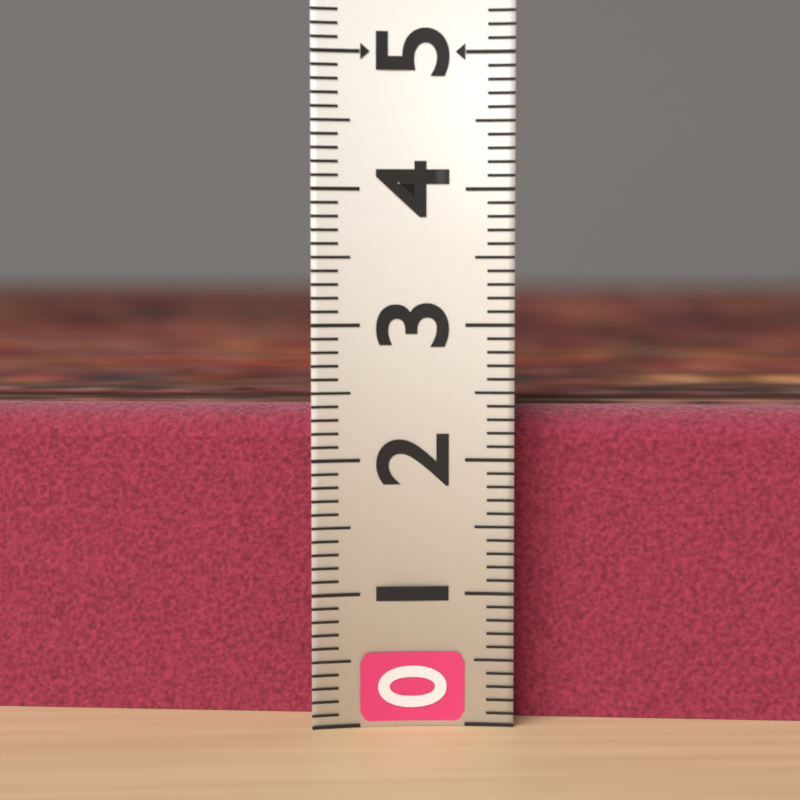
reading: 2.4 (no unit)
